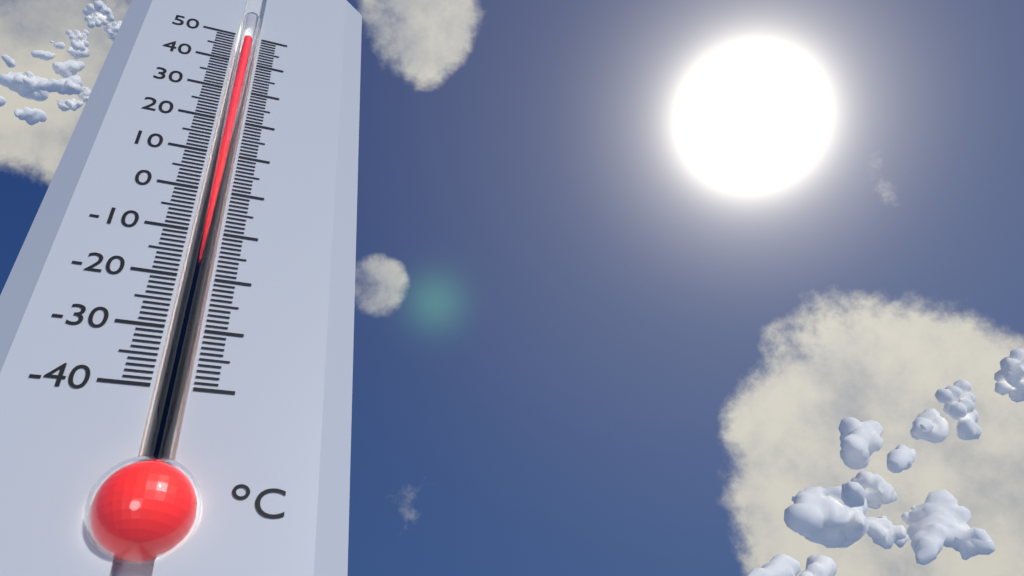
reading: 49 °C
